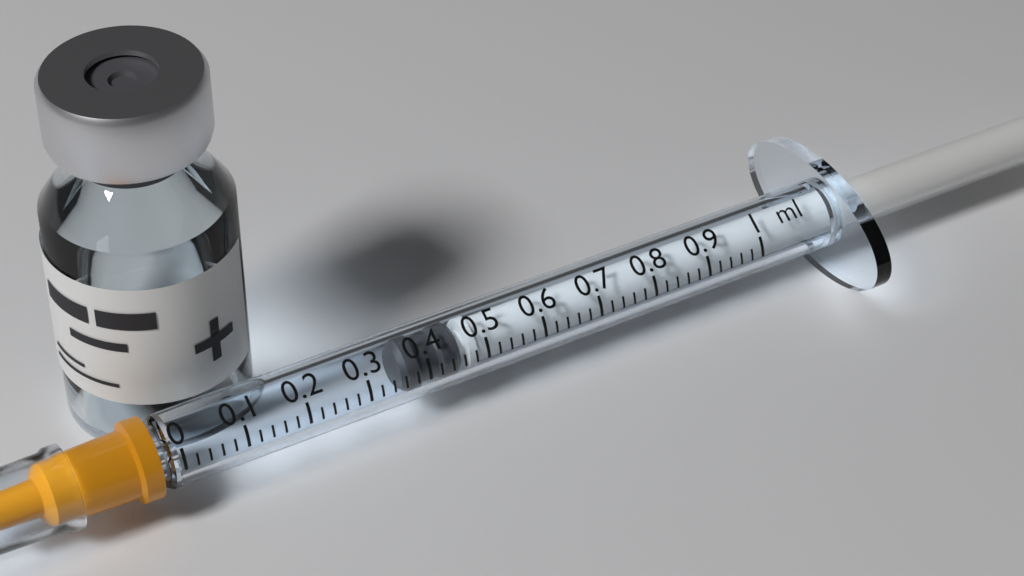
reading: 0.36 ml
